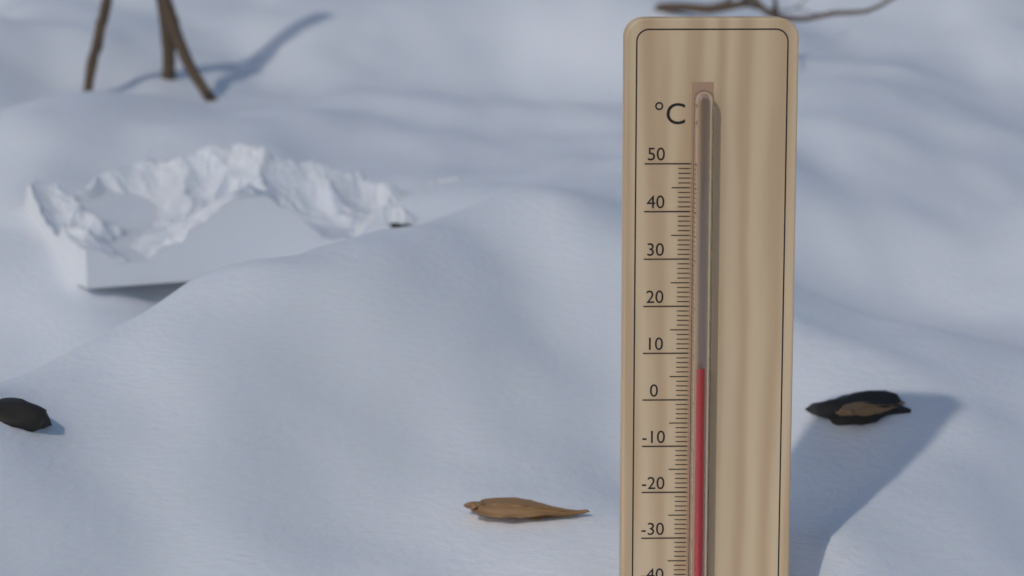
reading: 7 °C
